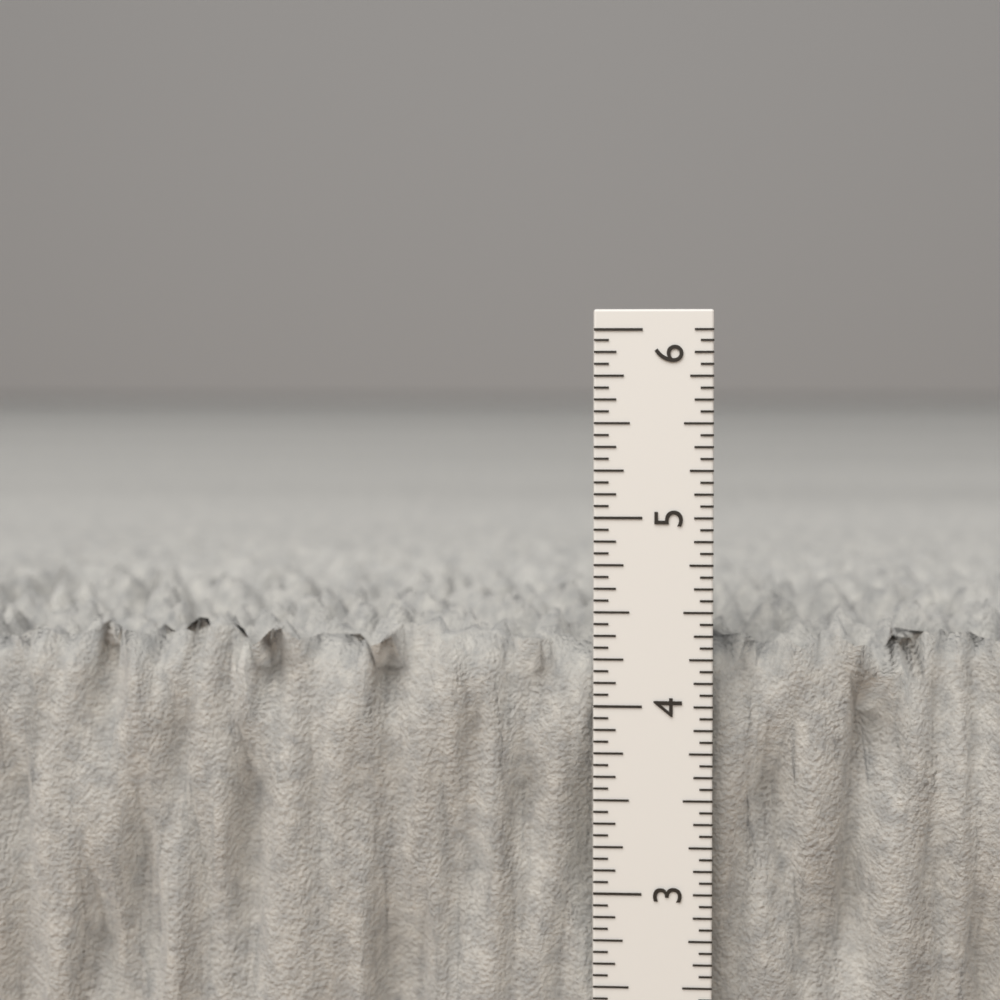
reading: 4.4375 in
